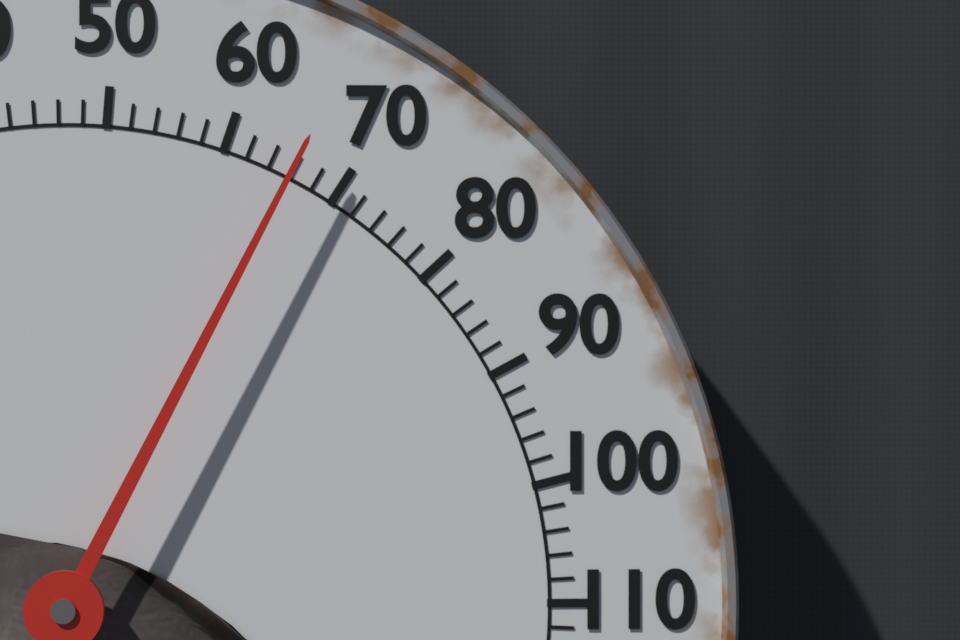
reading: 66 °F
